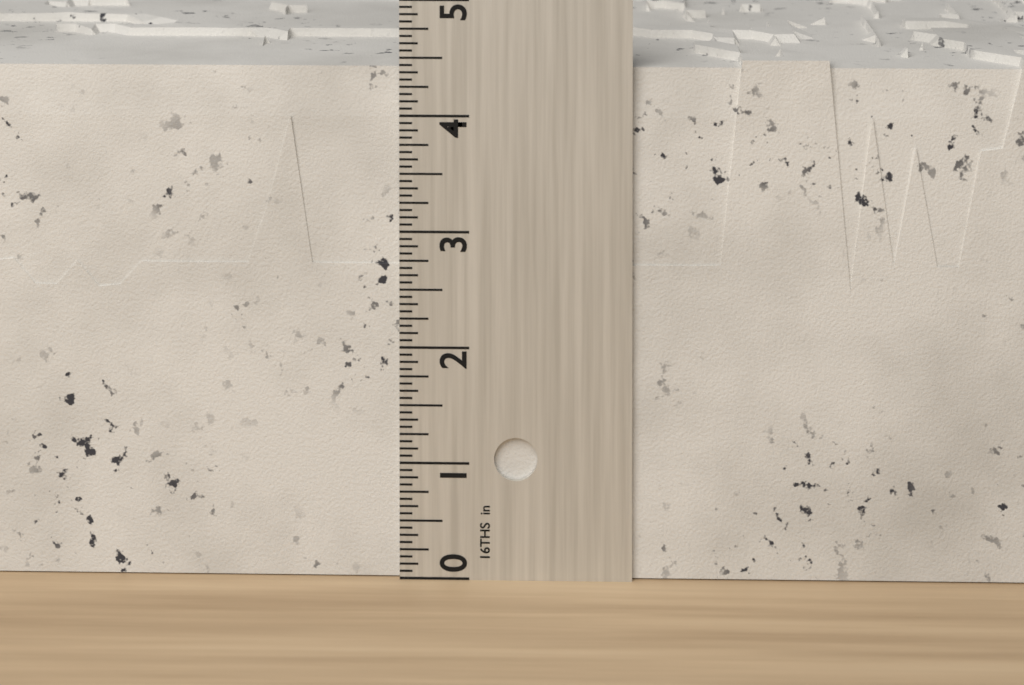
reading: 4.5000 in
